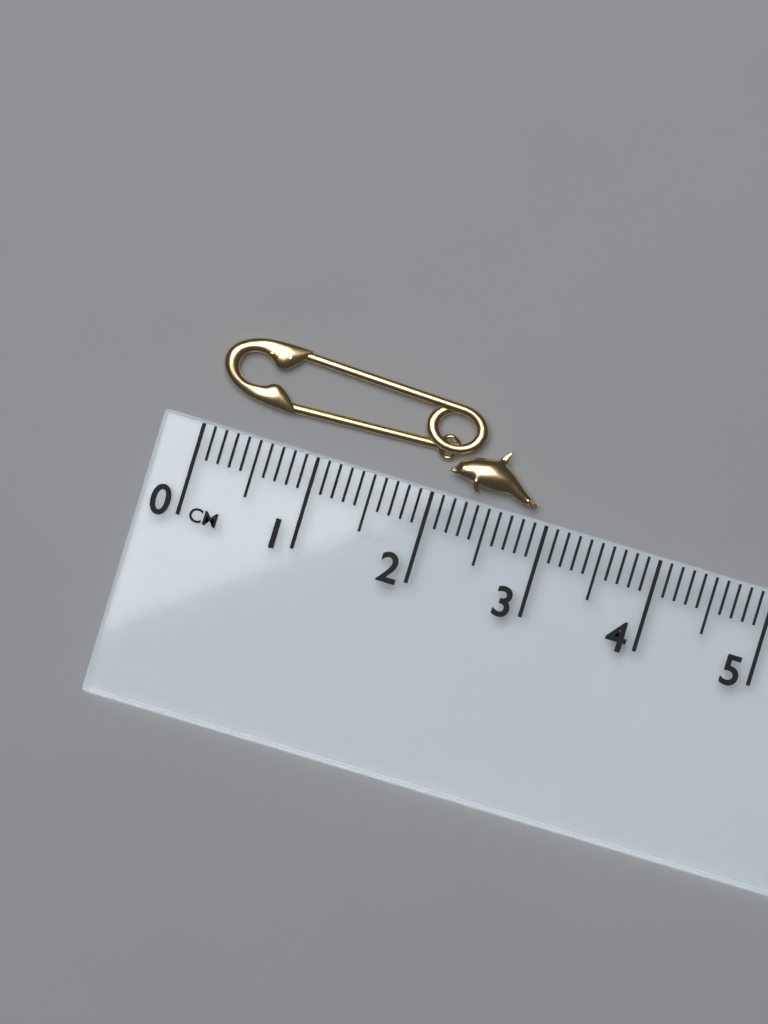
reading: 2.9 cm
